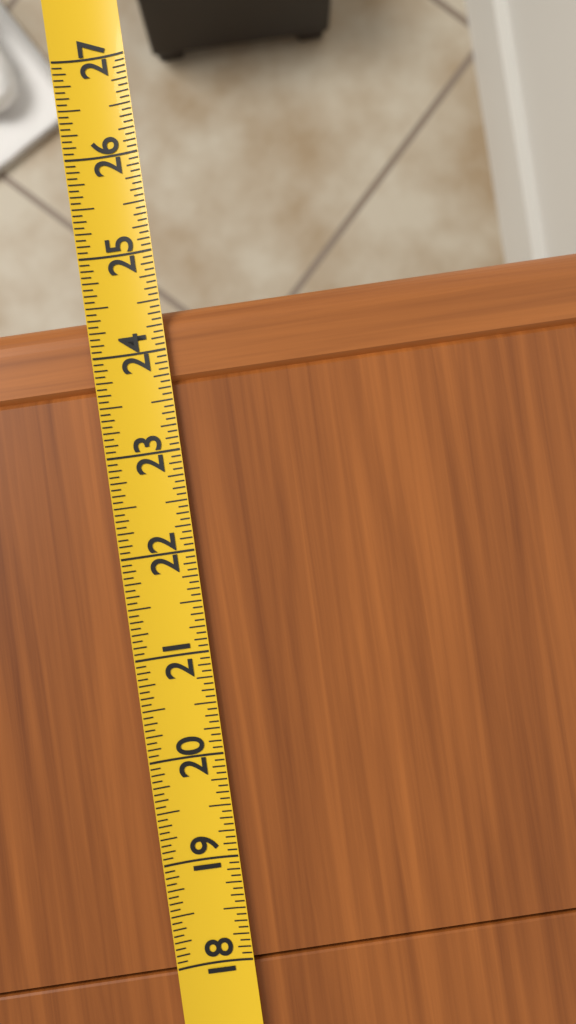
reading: 24.4375 (no unit)
